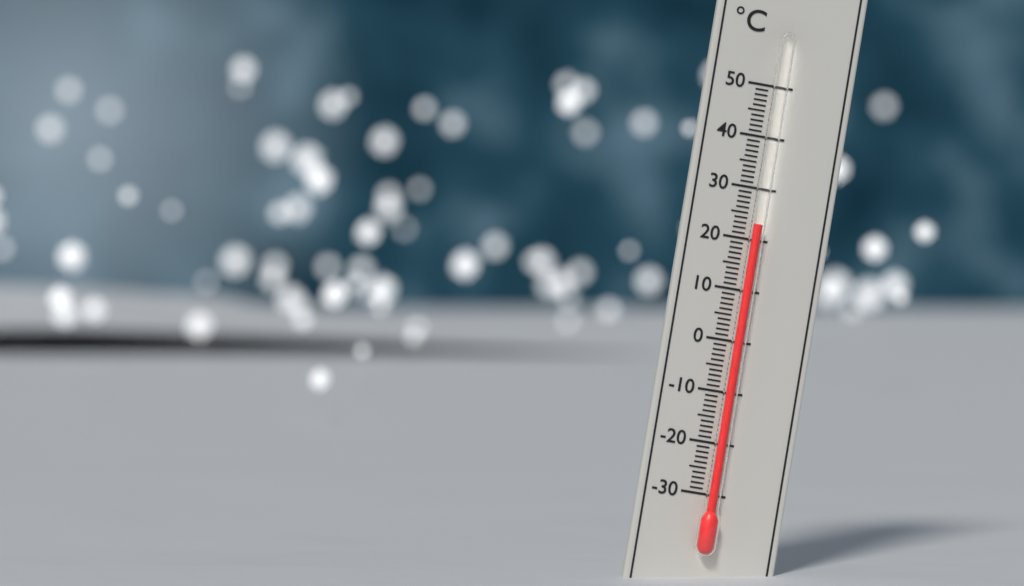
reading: 23 °C
